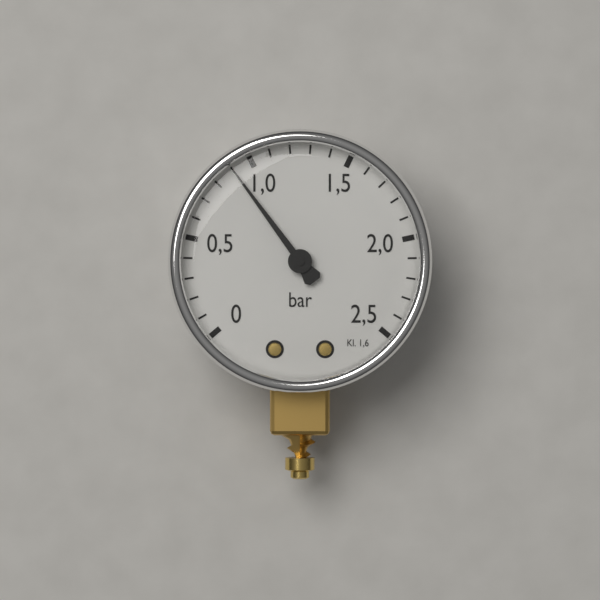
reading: 0.9 bar
